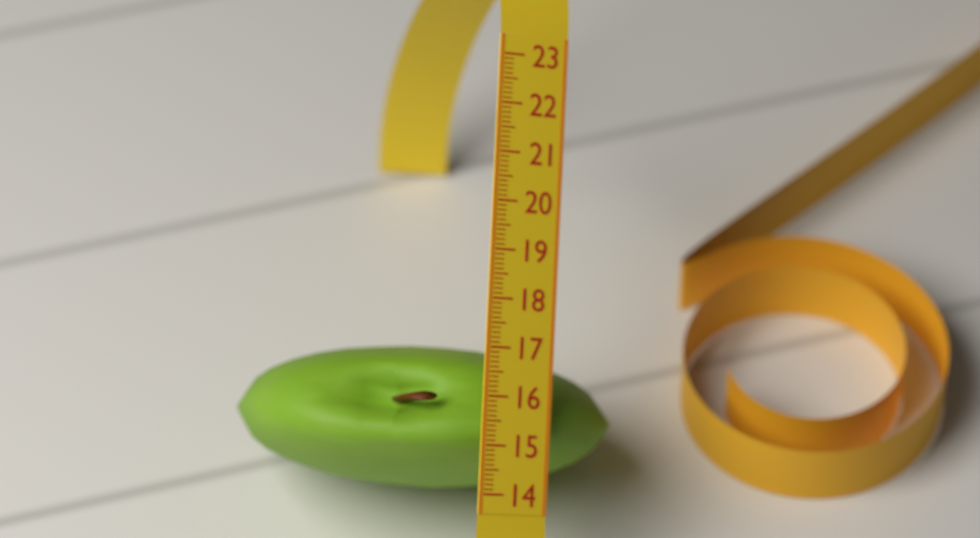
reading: 17.0 (no unit)
